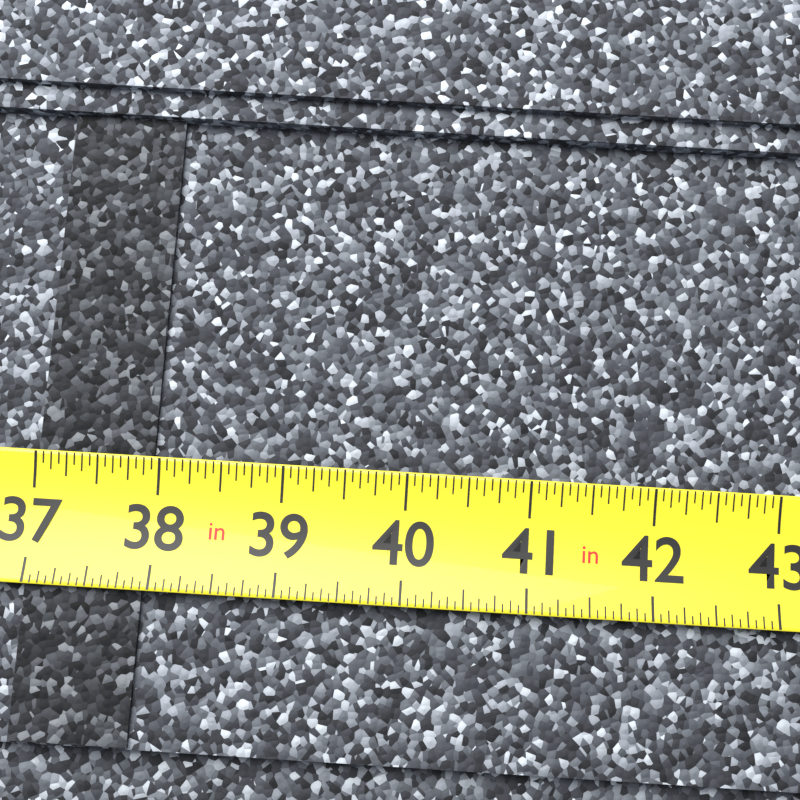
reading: 37.9375 in
